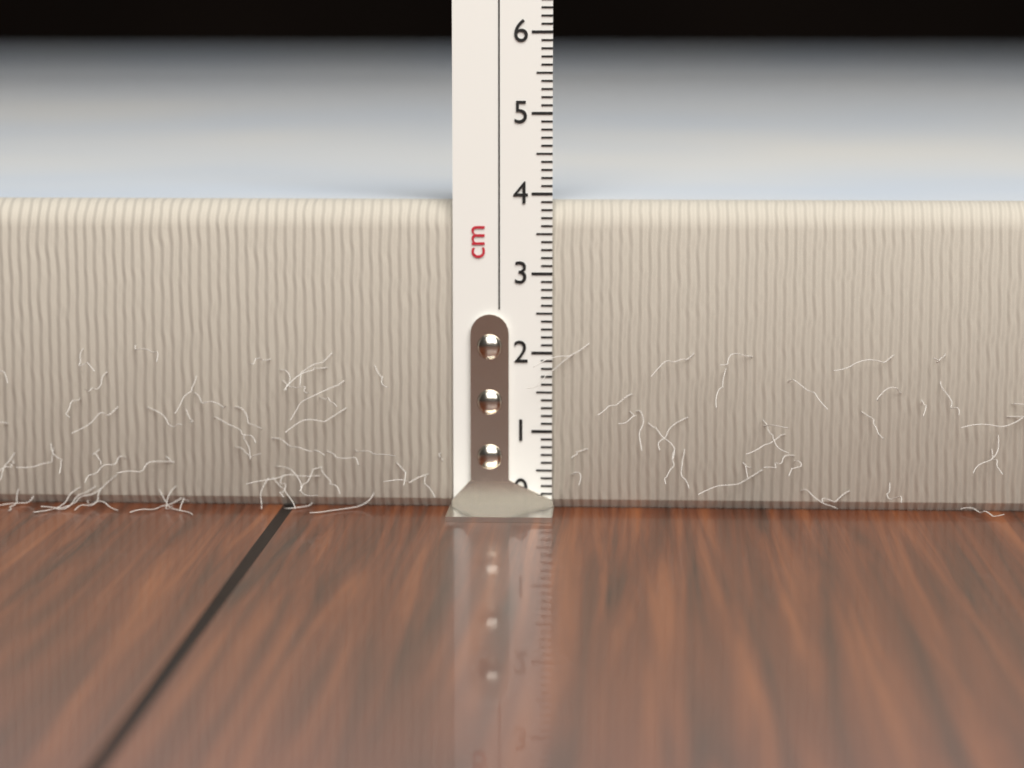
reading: 3.9 cm
